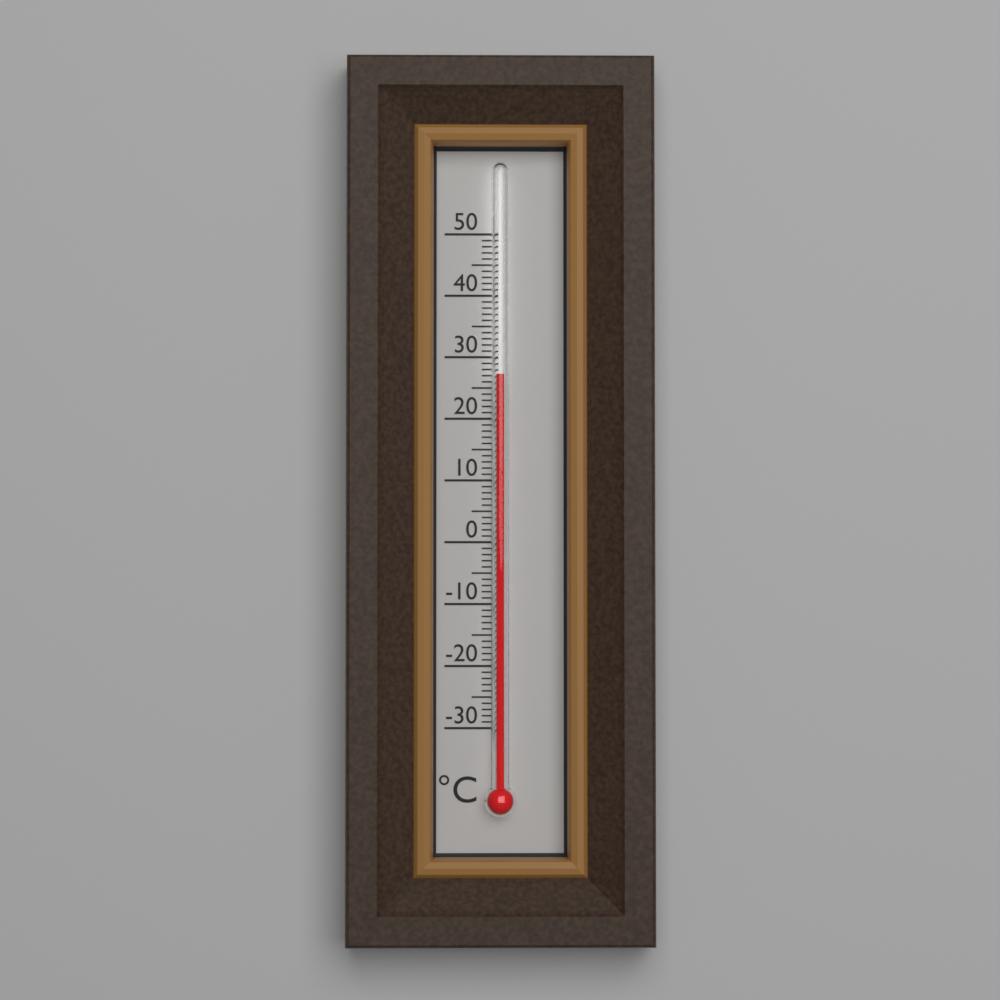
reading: 27 °C
